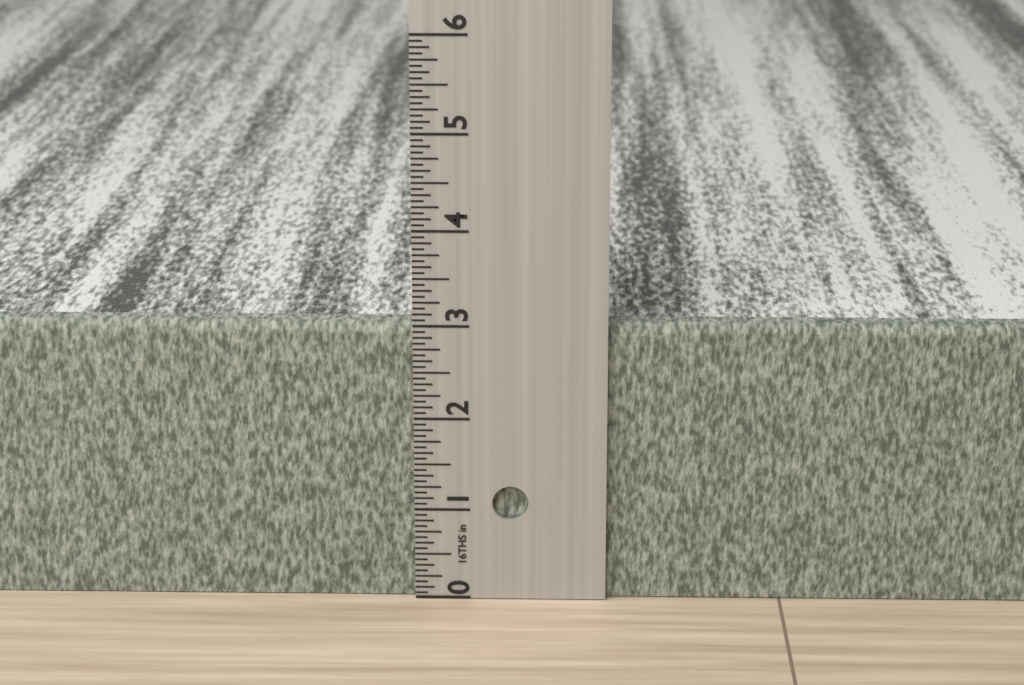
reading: 3.0000 in
